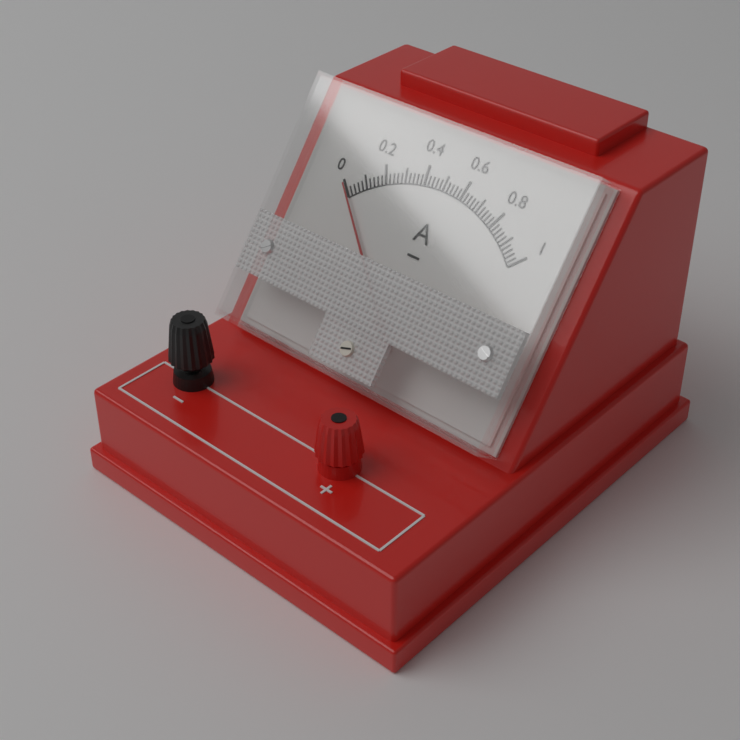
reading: 0.00 A
